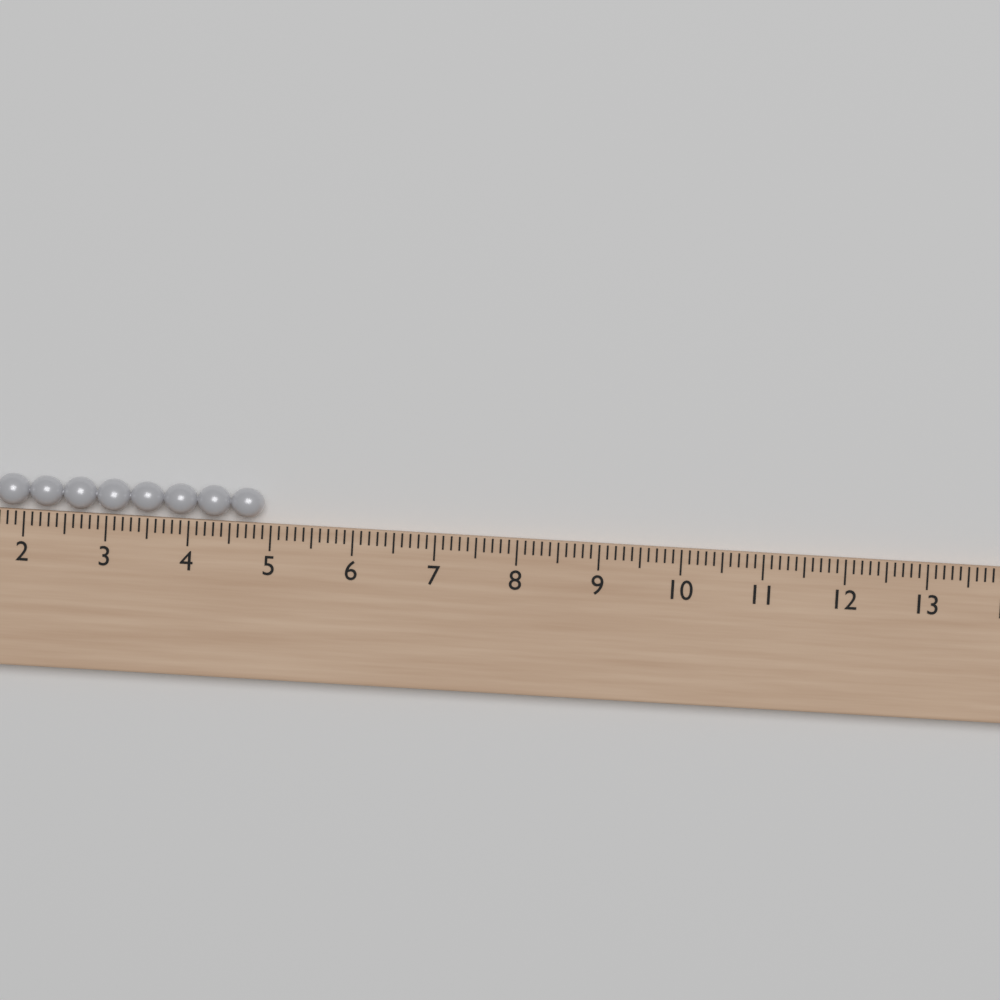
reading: 4.9 (no unit)
